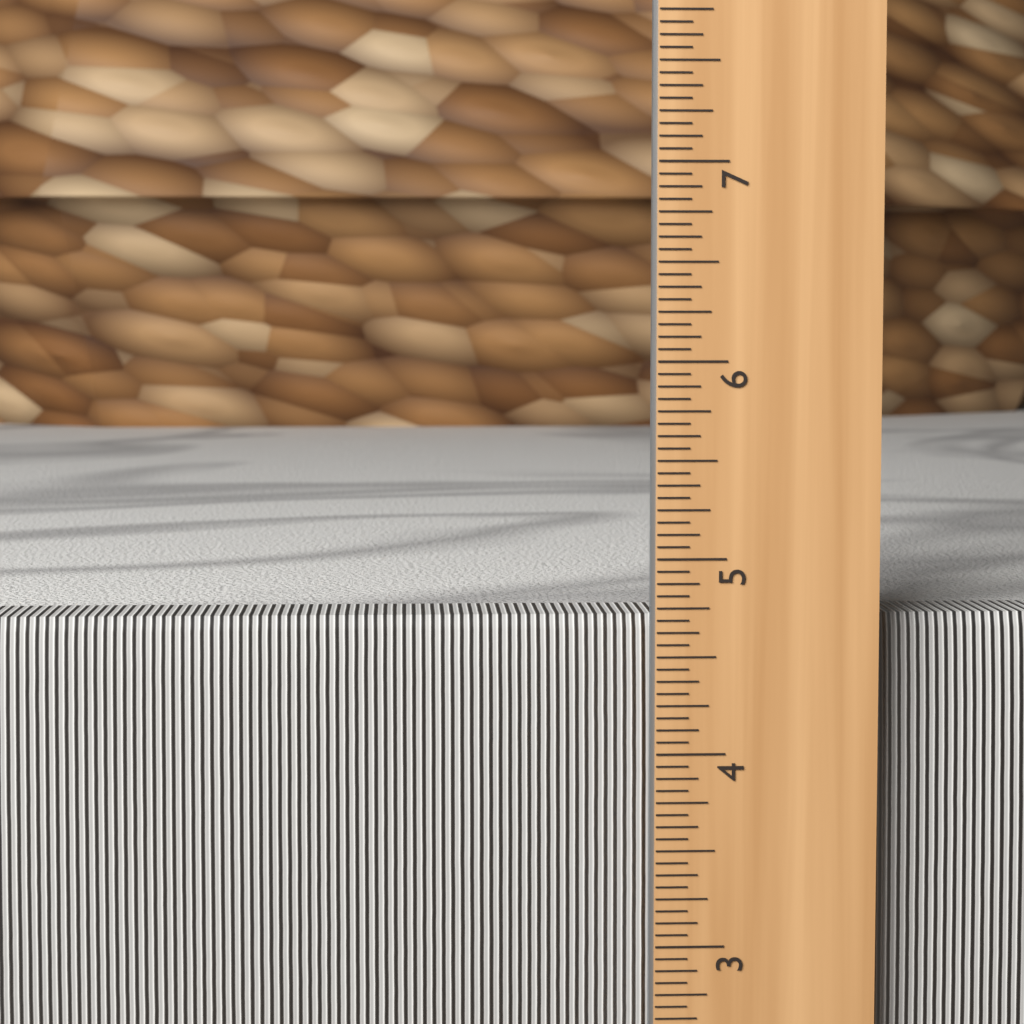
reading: 4.6875 in
